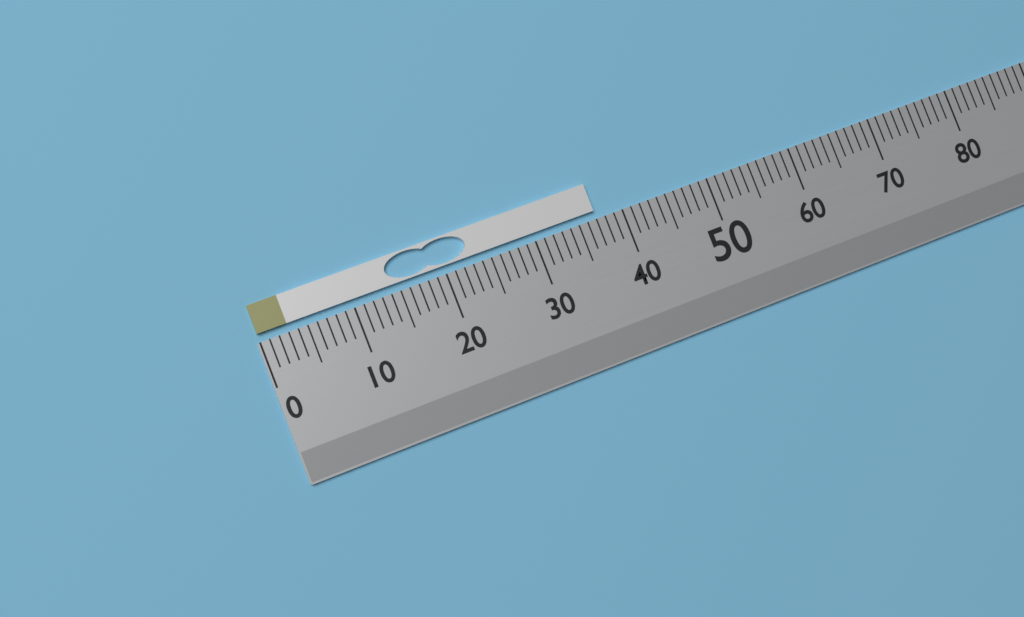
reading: 37 (no unit)
